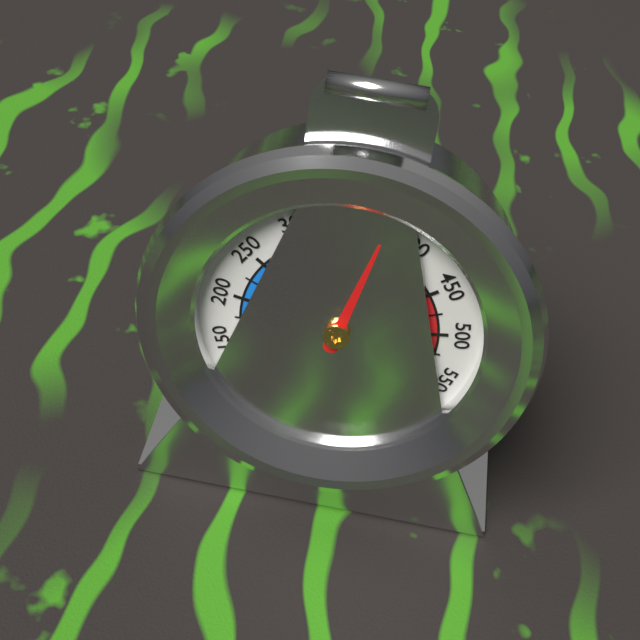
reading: 375 °F
